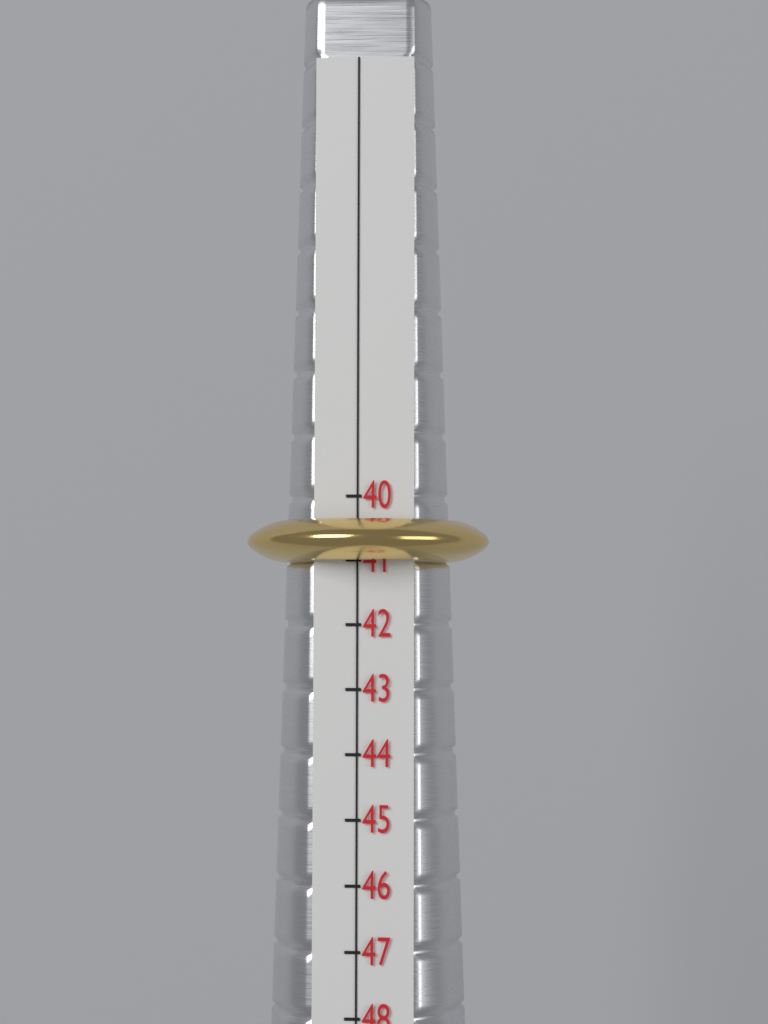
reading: 41 (no unit)
